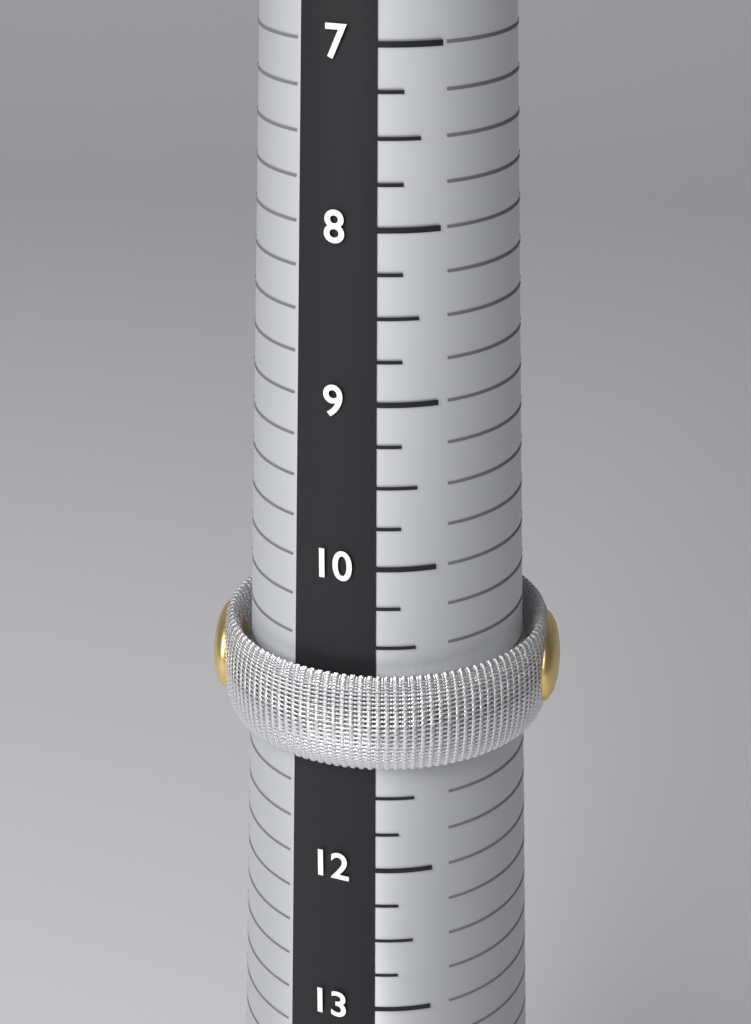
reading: 11.25 (no unit)
